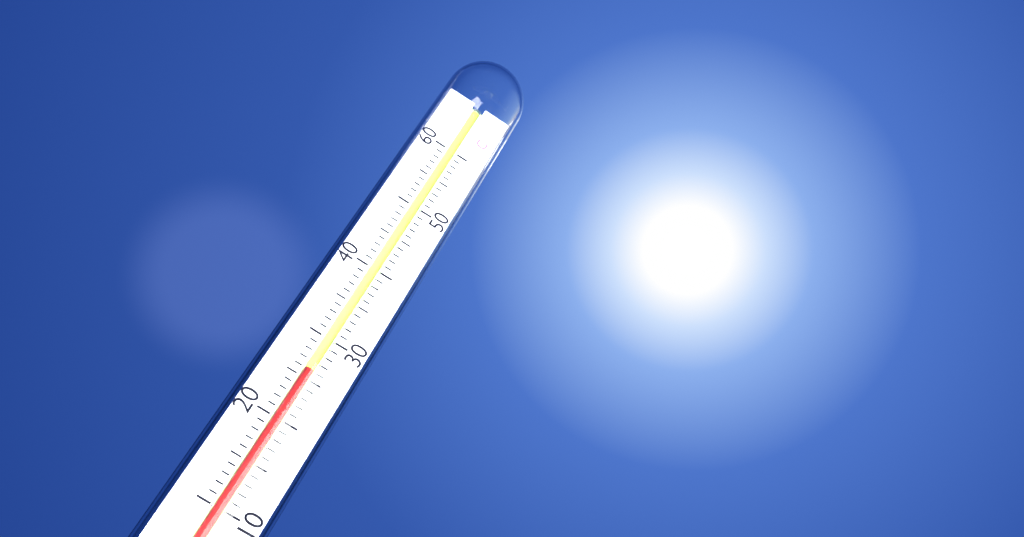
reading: 26 °C
